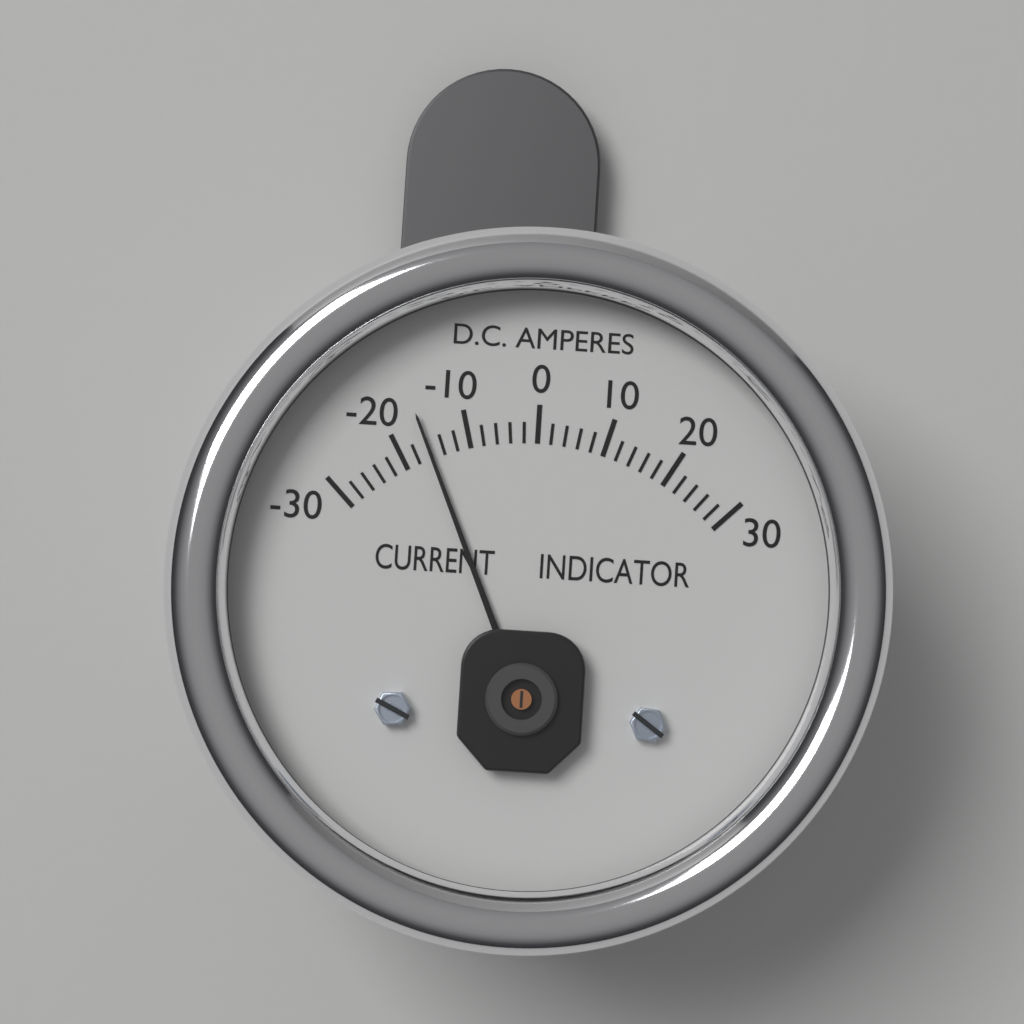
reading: -16 A
